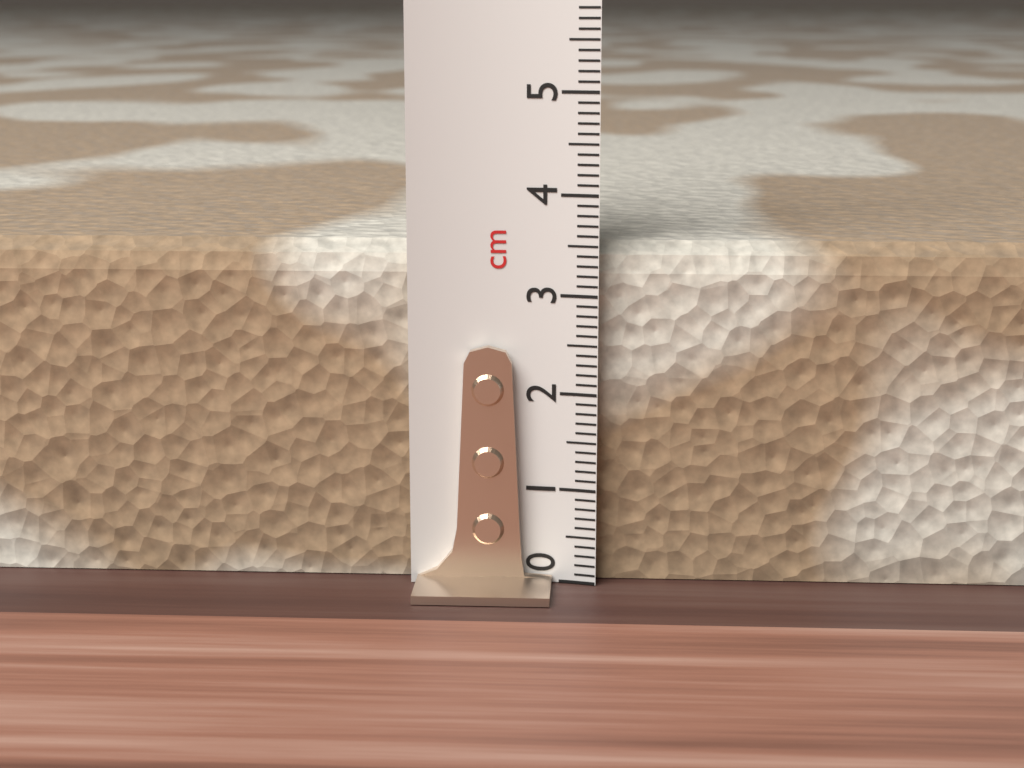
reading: 3.5 cm
